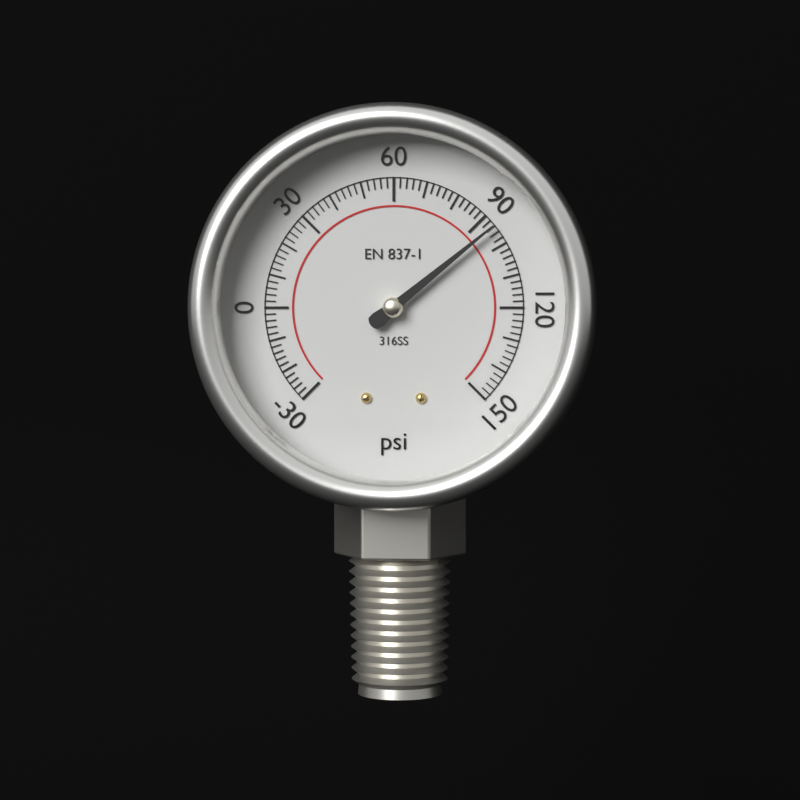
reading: 94 psi
